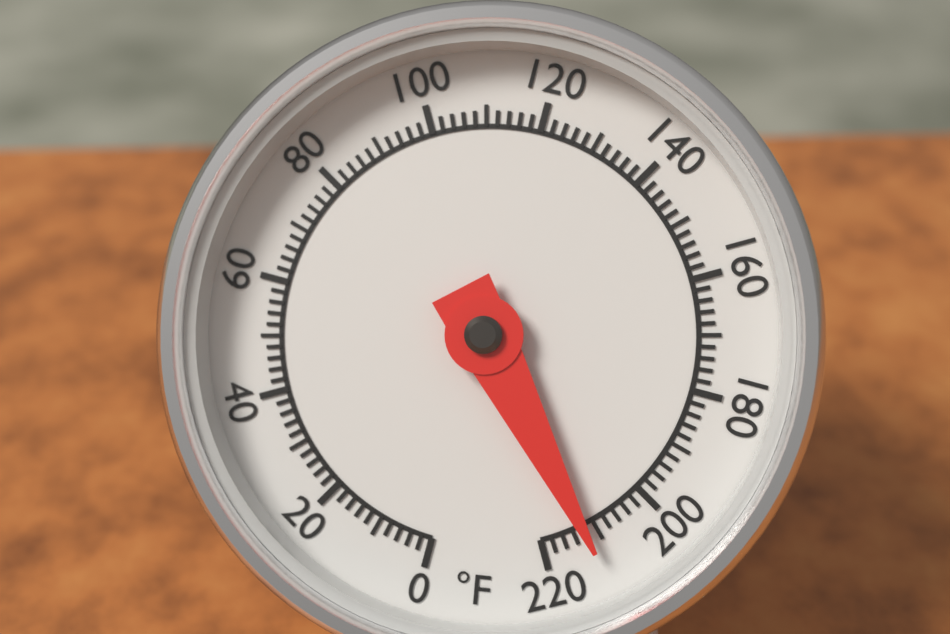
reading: 212 °F
